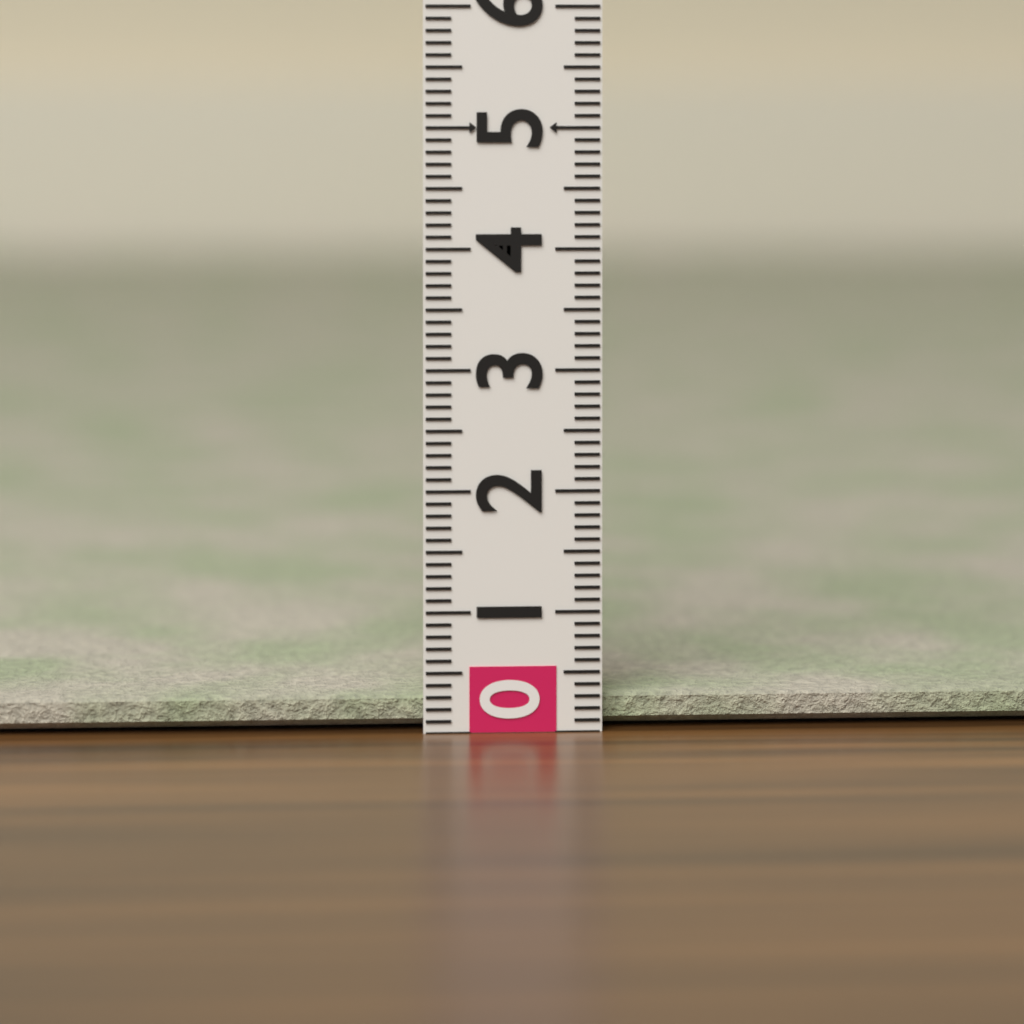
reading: 0.3 (no unit)
